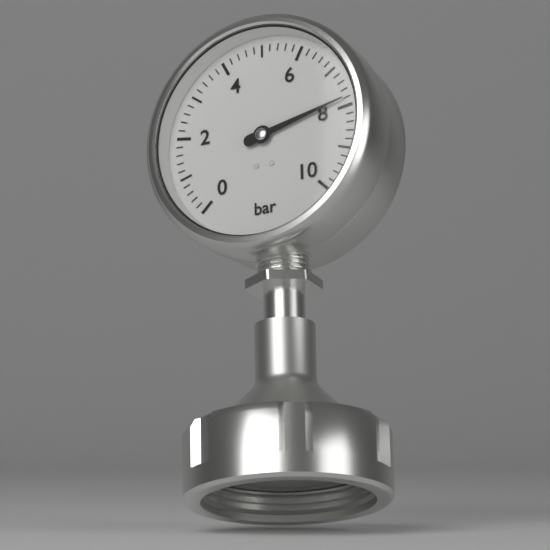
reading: 7.8 bar
